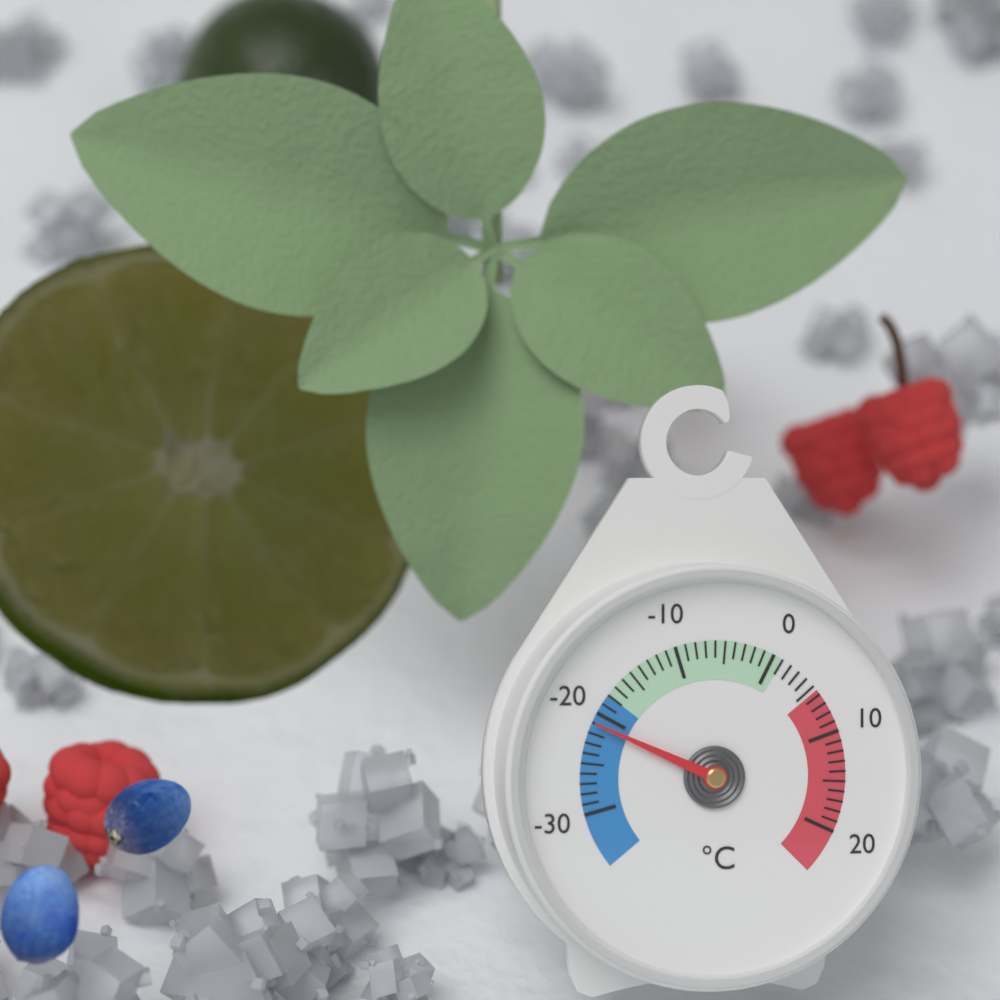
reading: -21 °C
